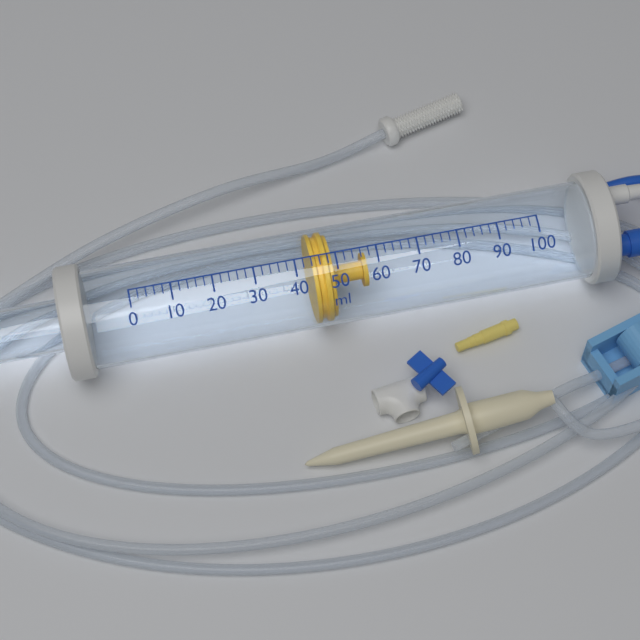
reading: 44 ml
